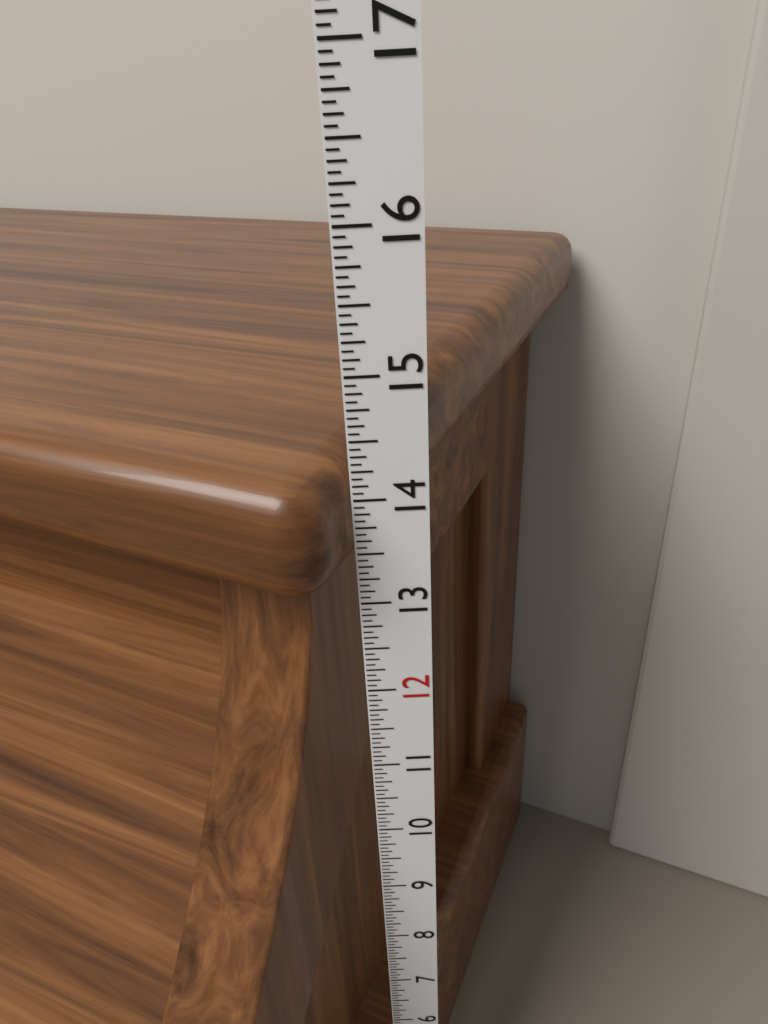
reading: 14.3125 in
